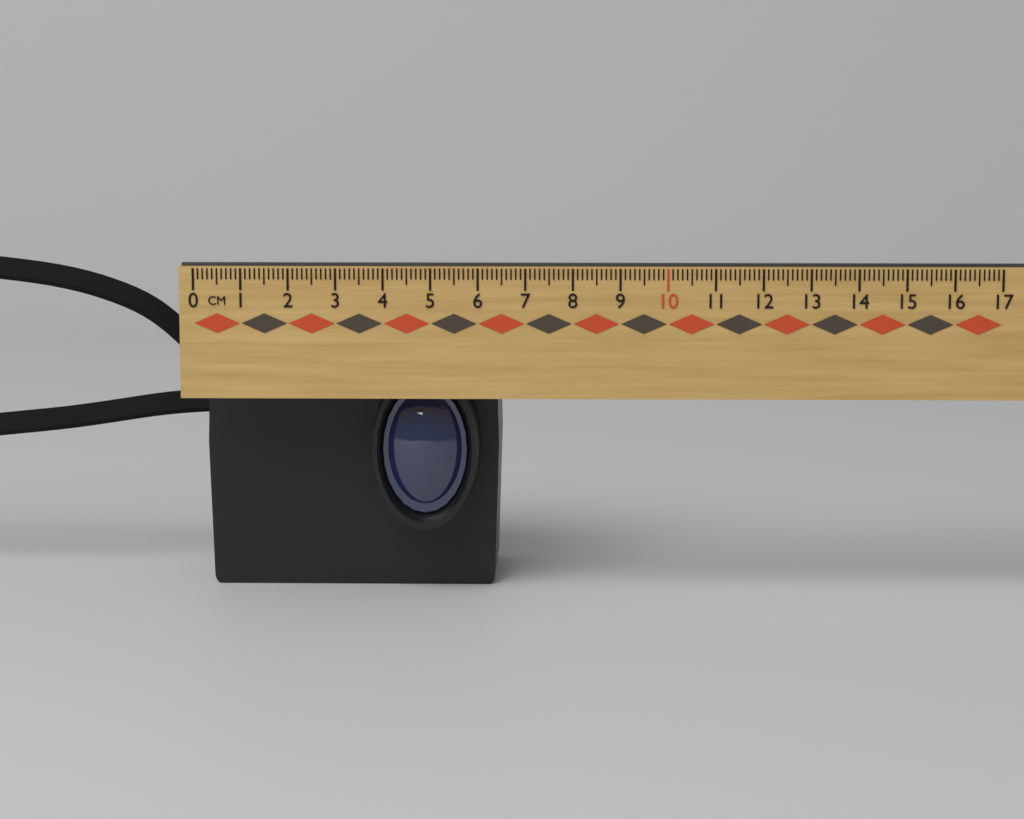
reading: 6.4 cm
